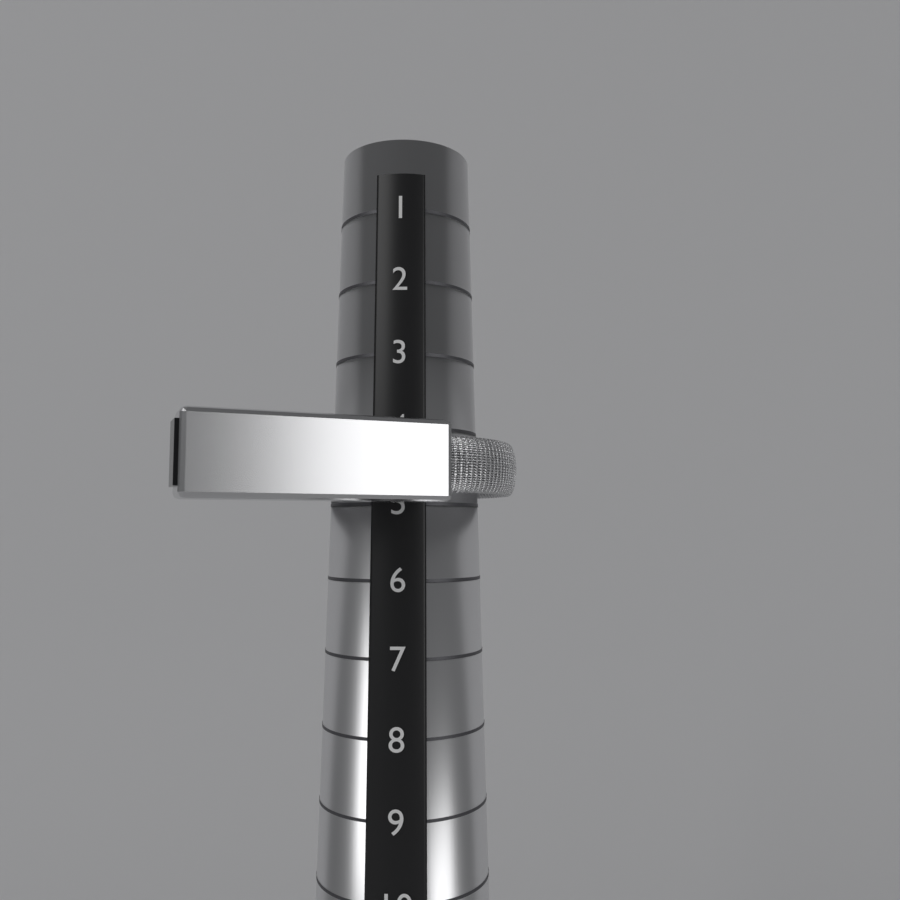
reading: 5 (no unit)
